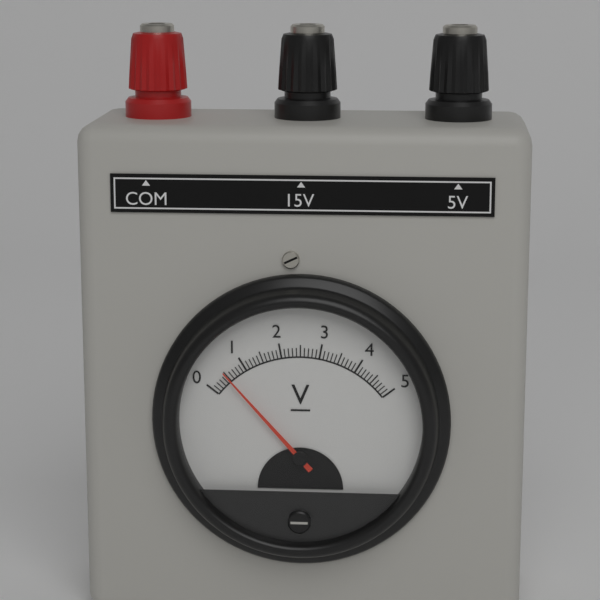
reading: 0.5 V
